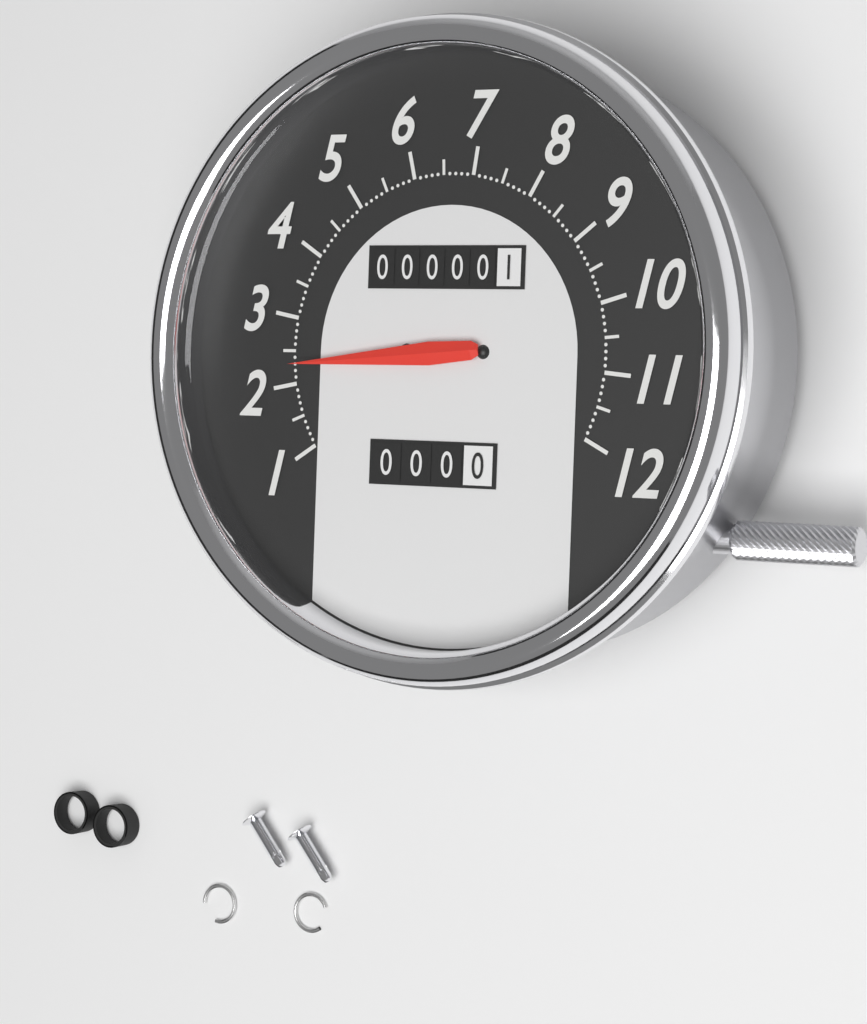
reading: 2.3 (no unit)
